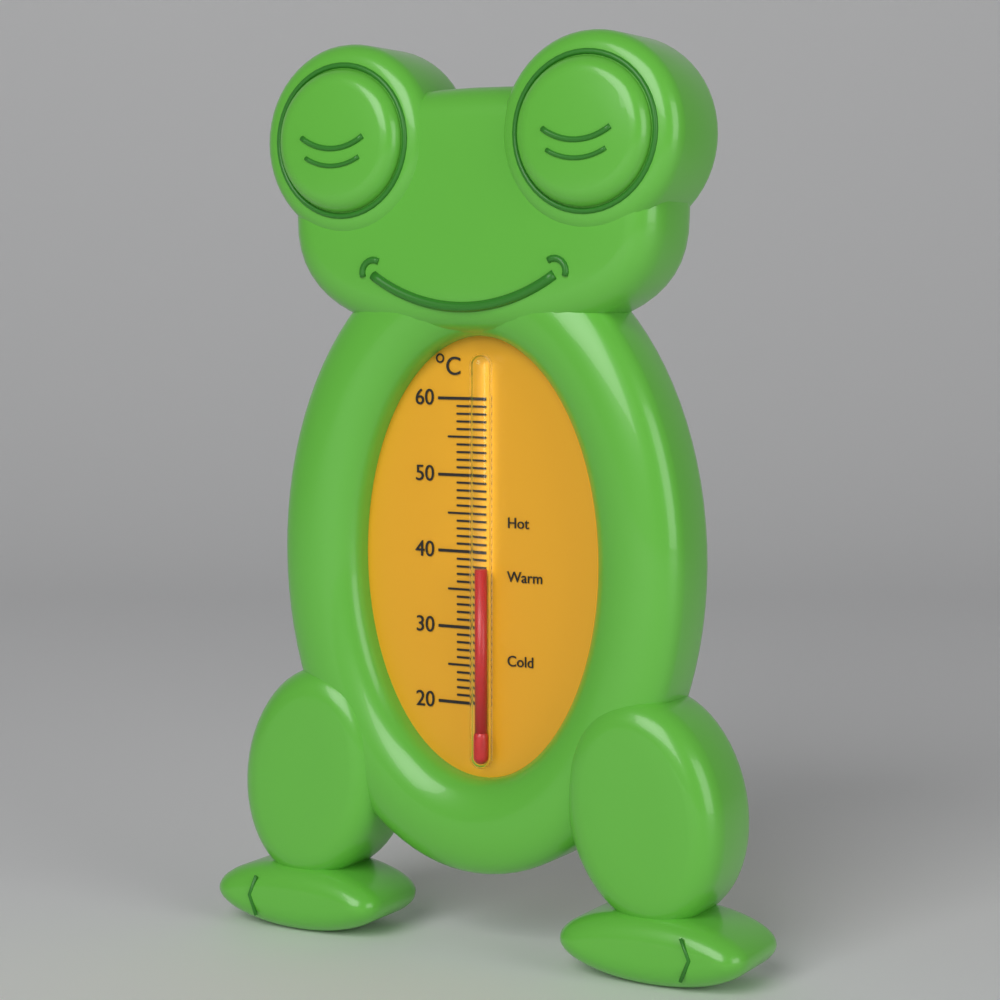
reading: 38 °C
